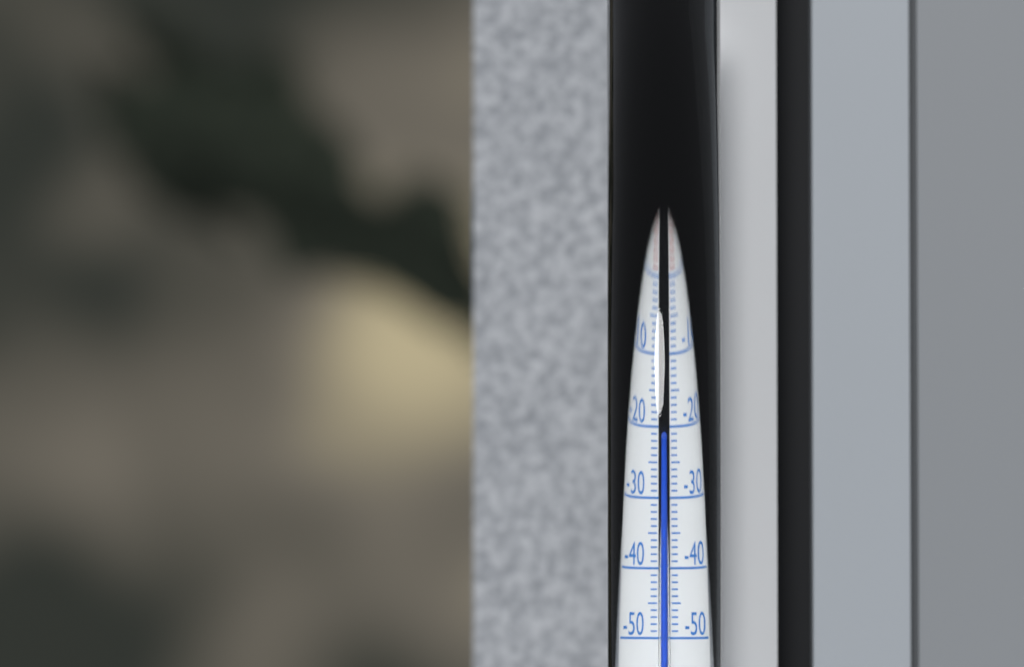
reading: -21 °C
